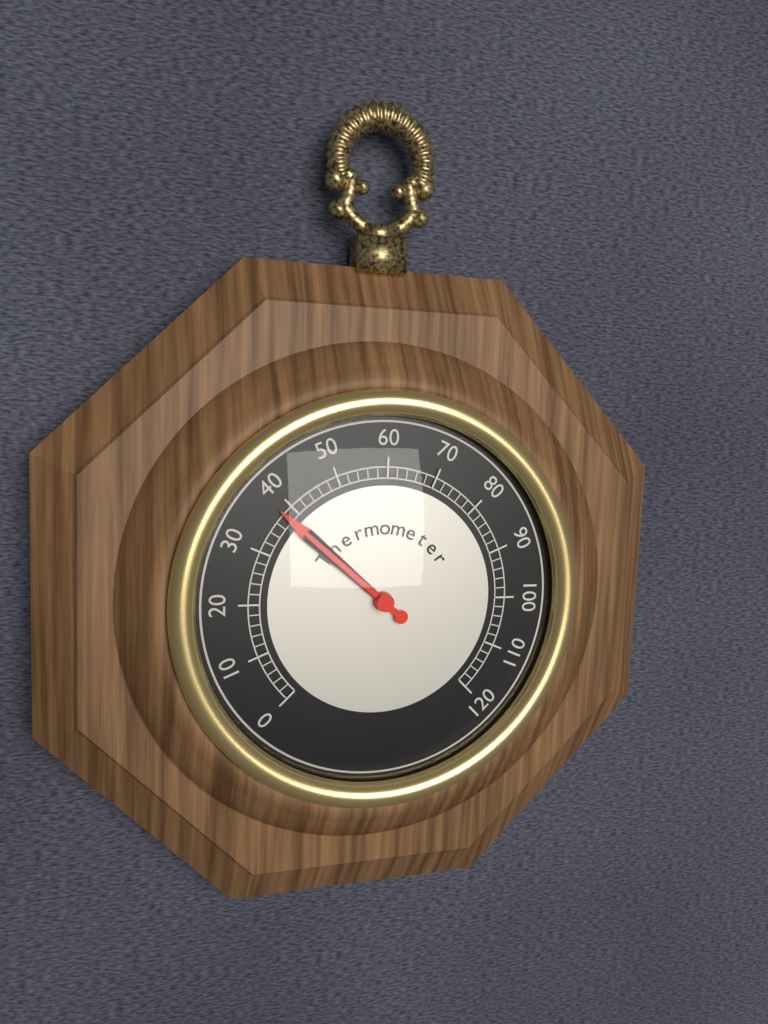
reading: 38 (no unit)
